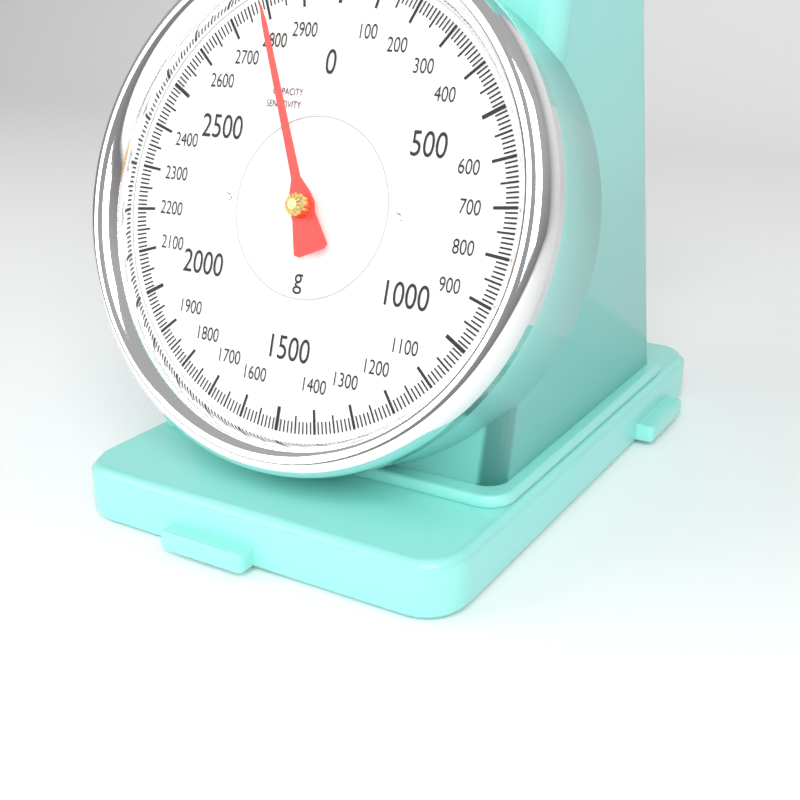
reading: 2800 g
